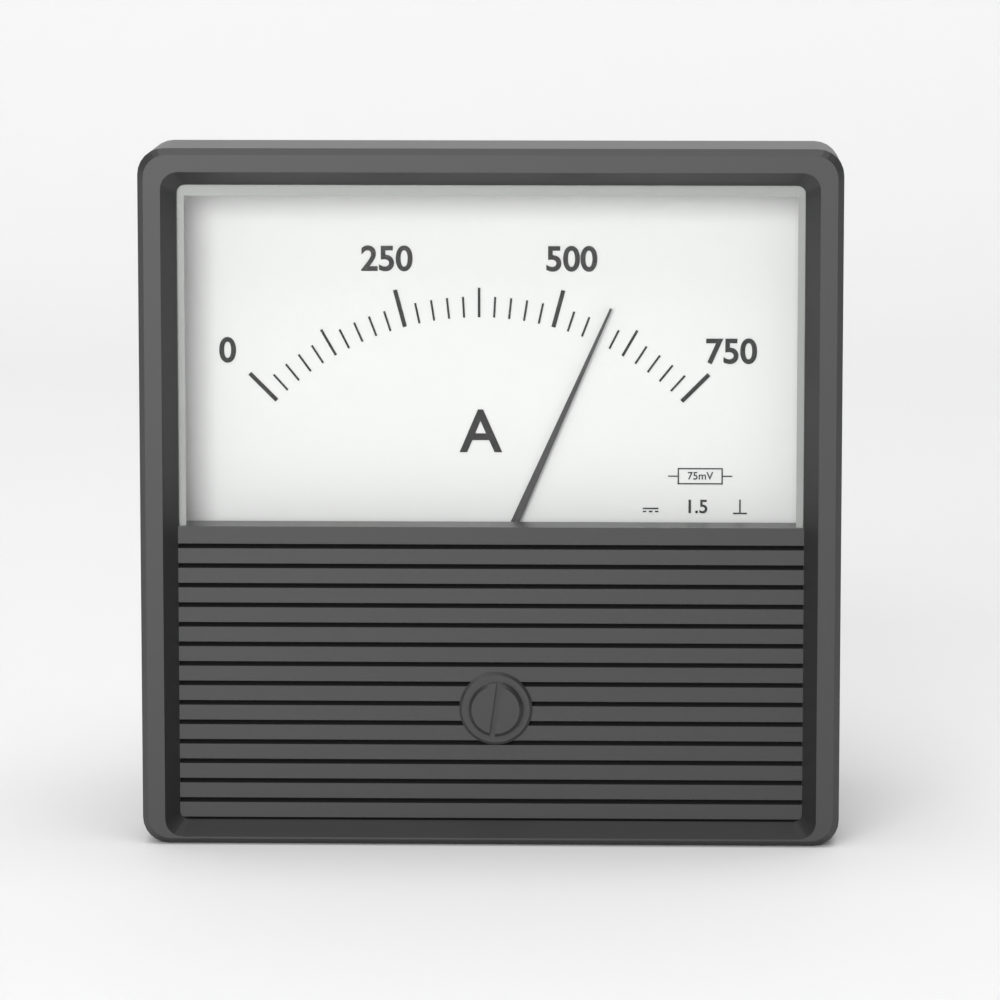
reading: 575 A
